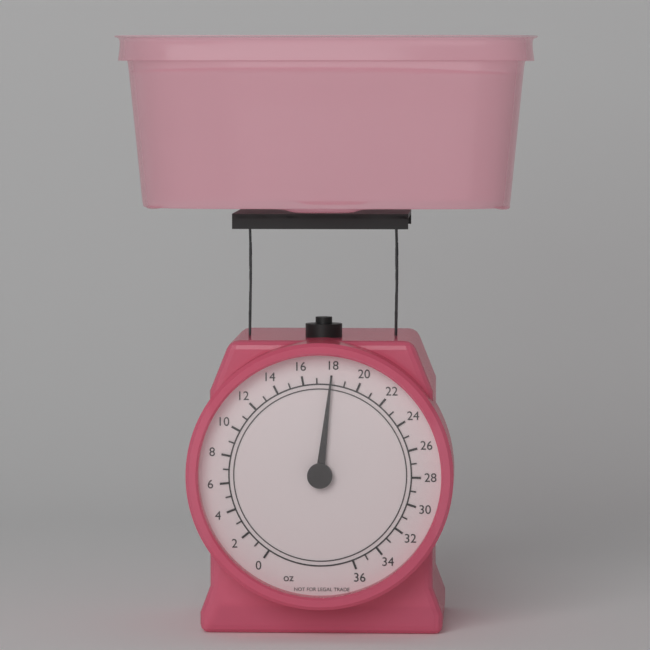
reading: 18 oz
